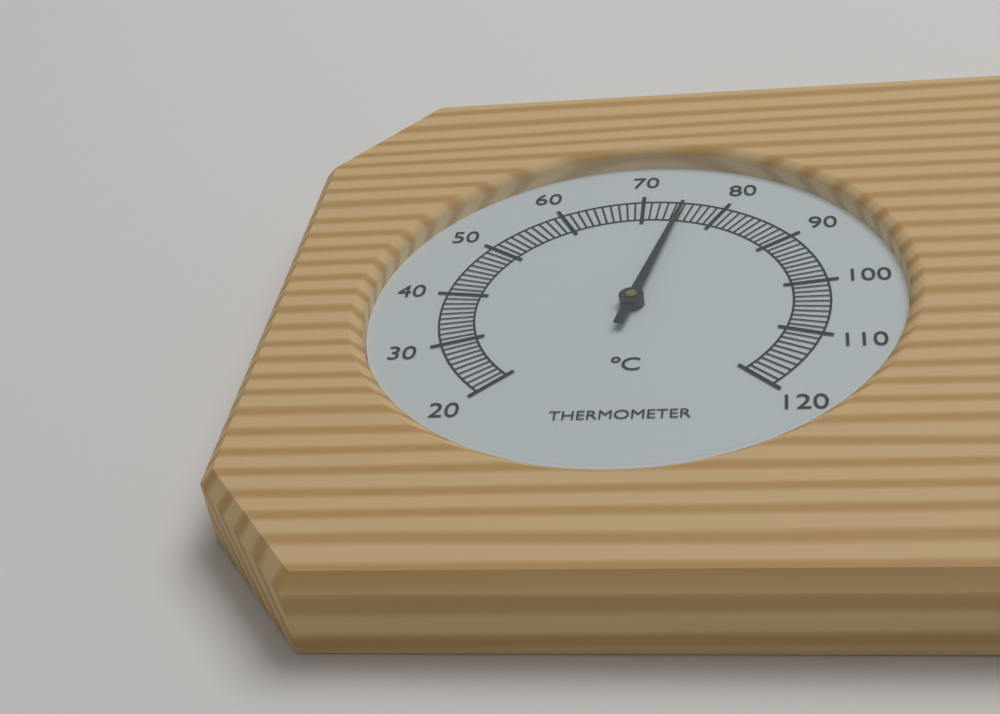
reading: 75 °C
